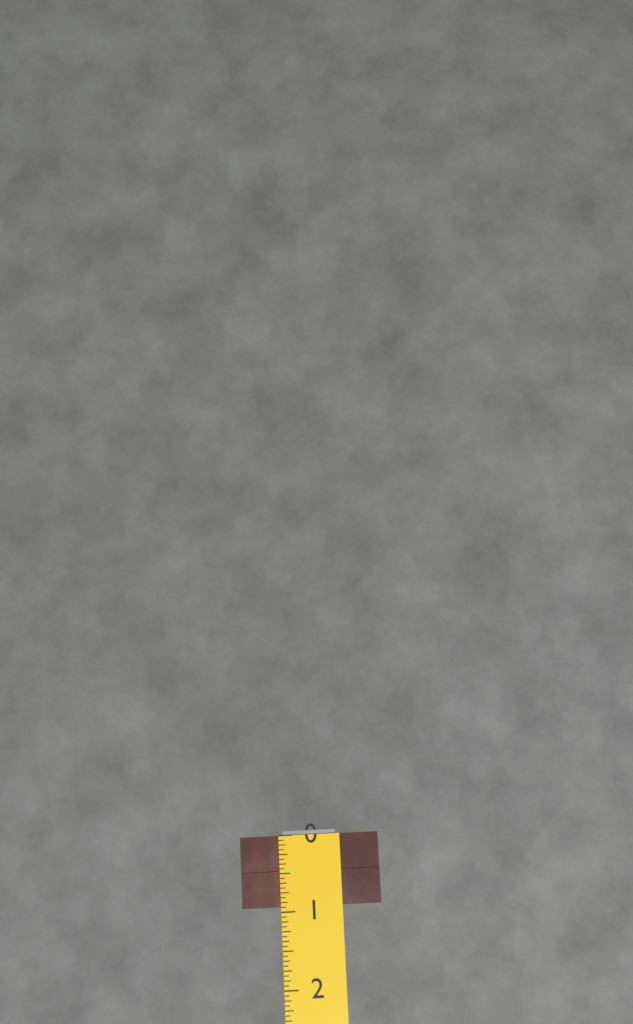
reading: 0.9375 (no unit)
